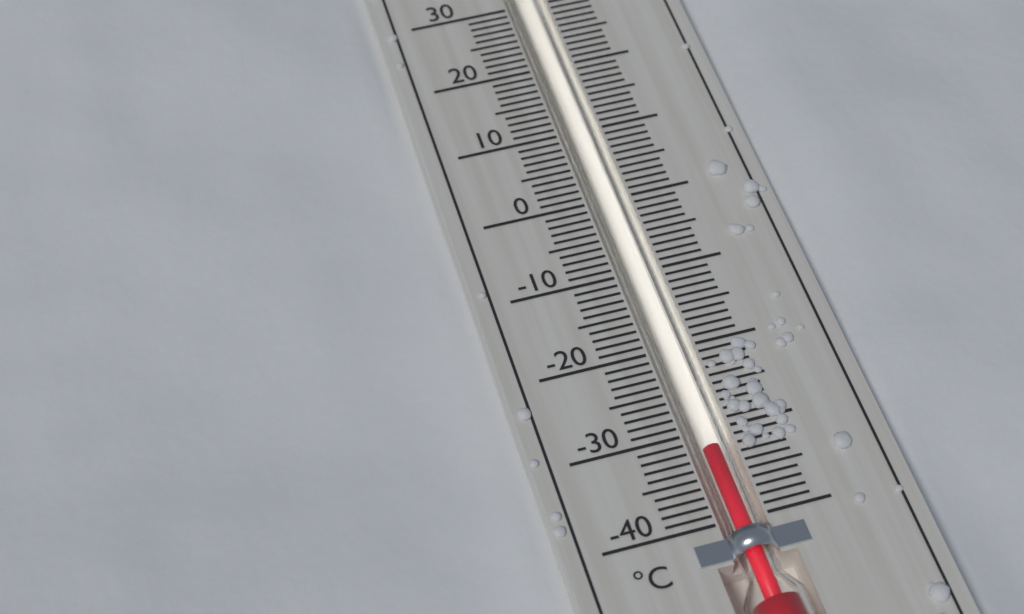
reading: -32 °C
